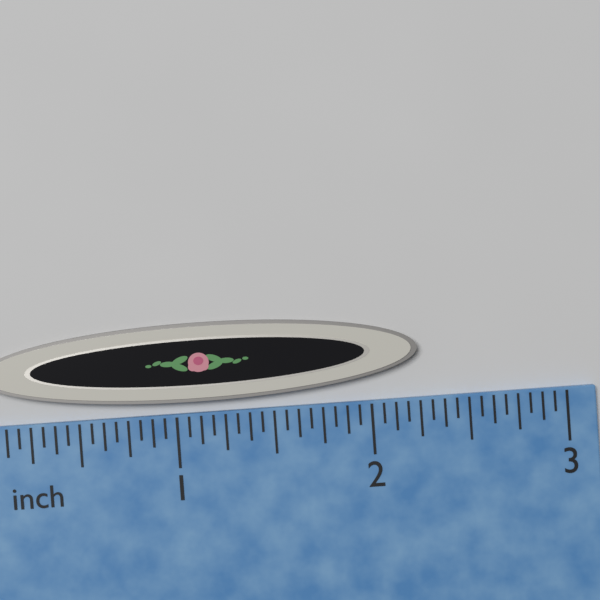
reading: 2.2500 inch
